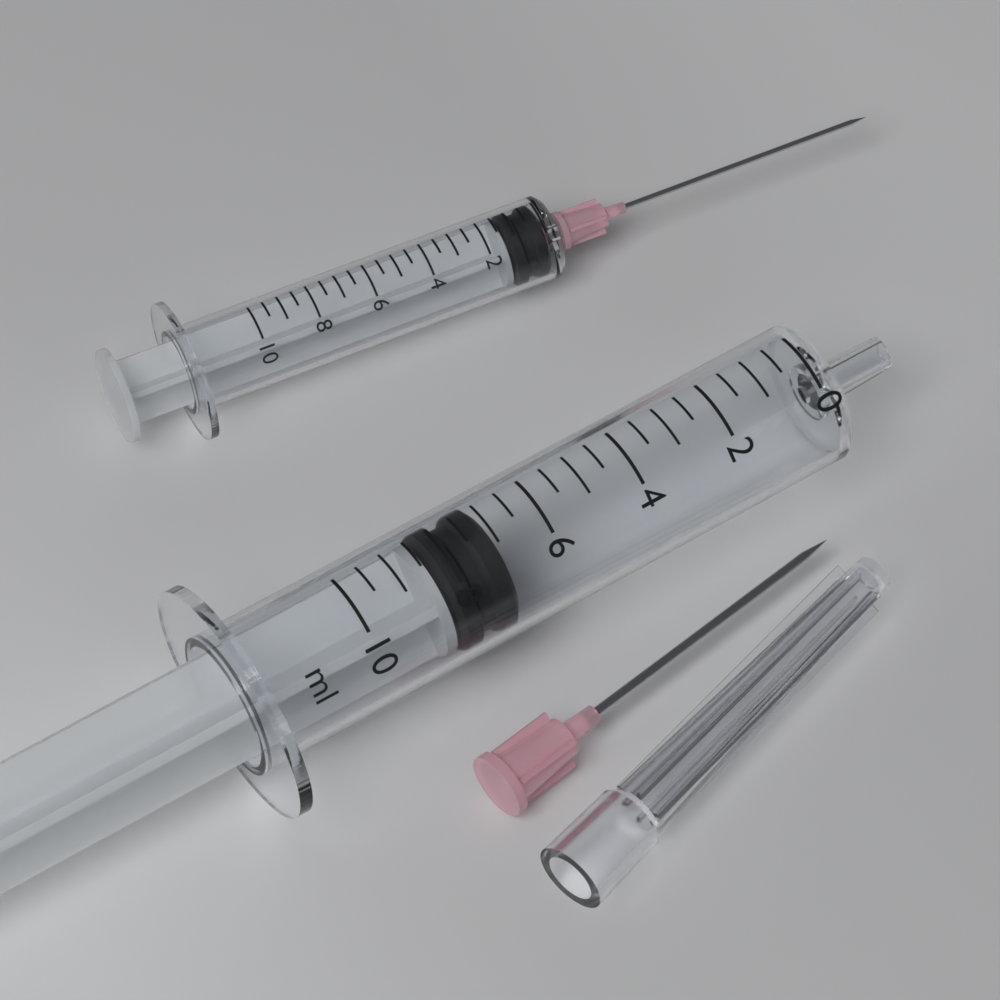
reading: 7.0 ml
